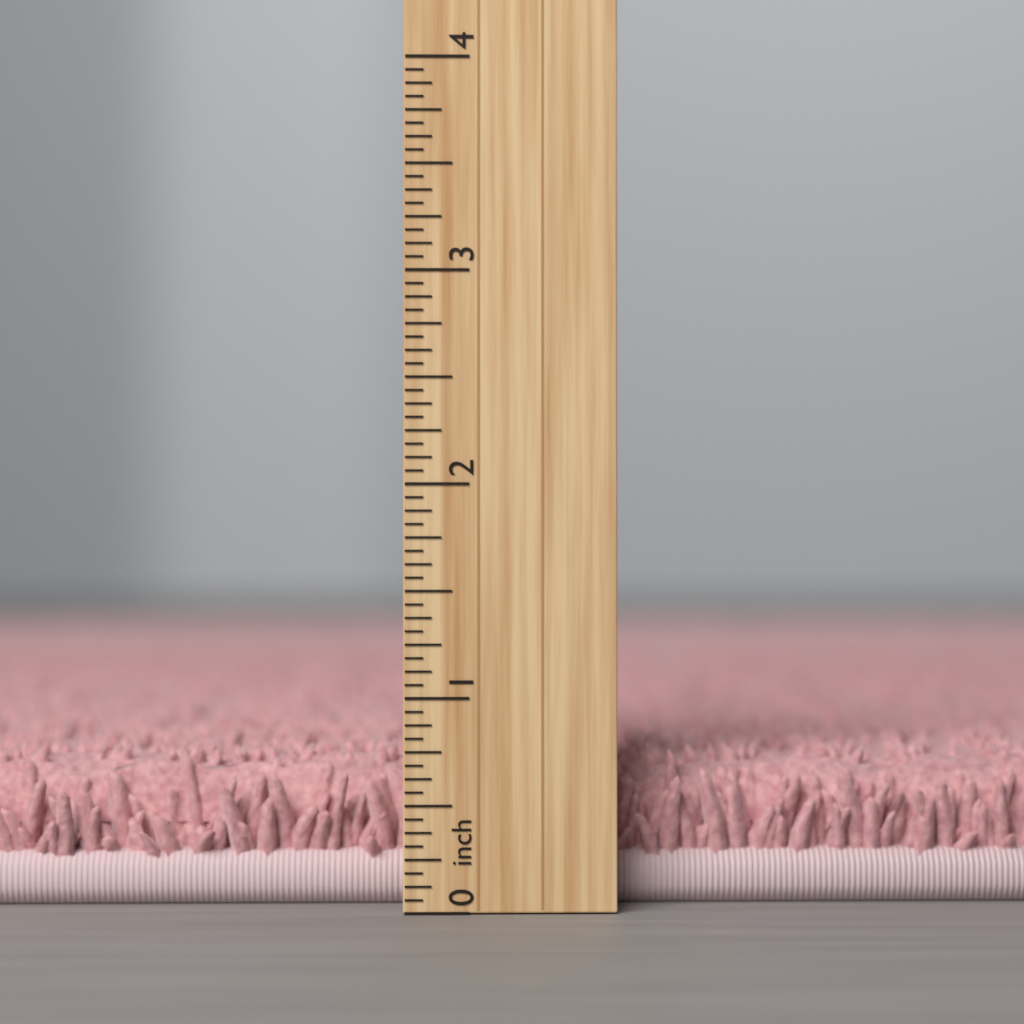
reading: 0.7500 inch
